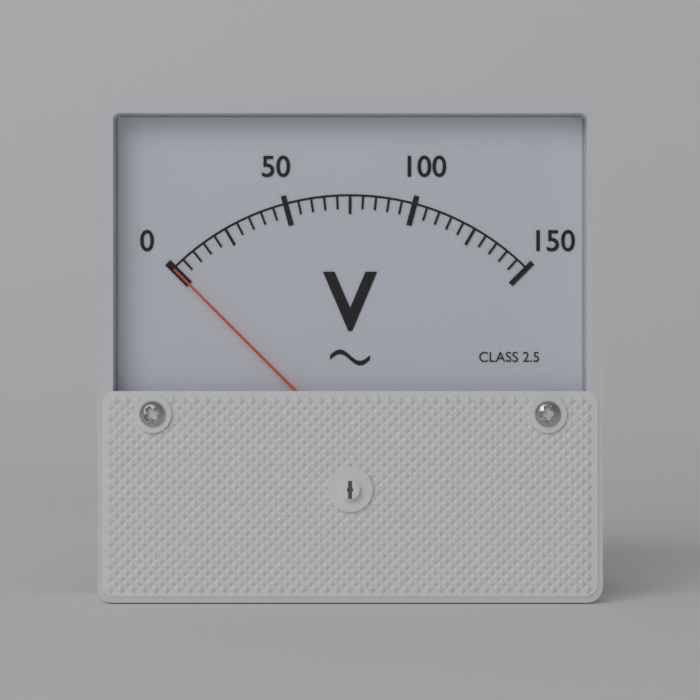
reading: 0 V
